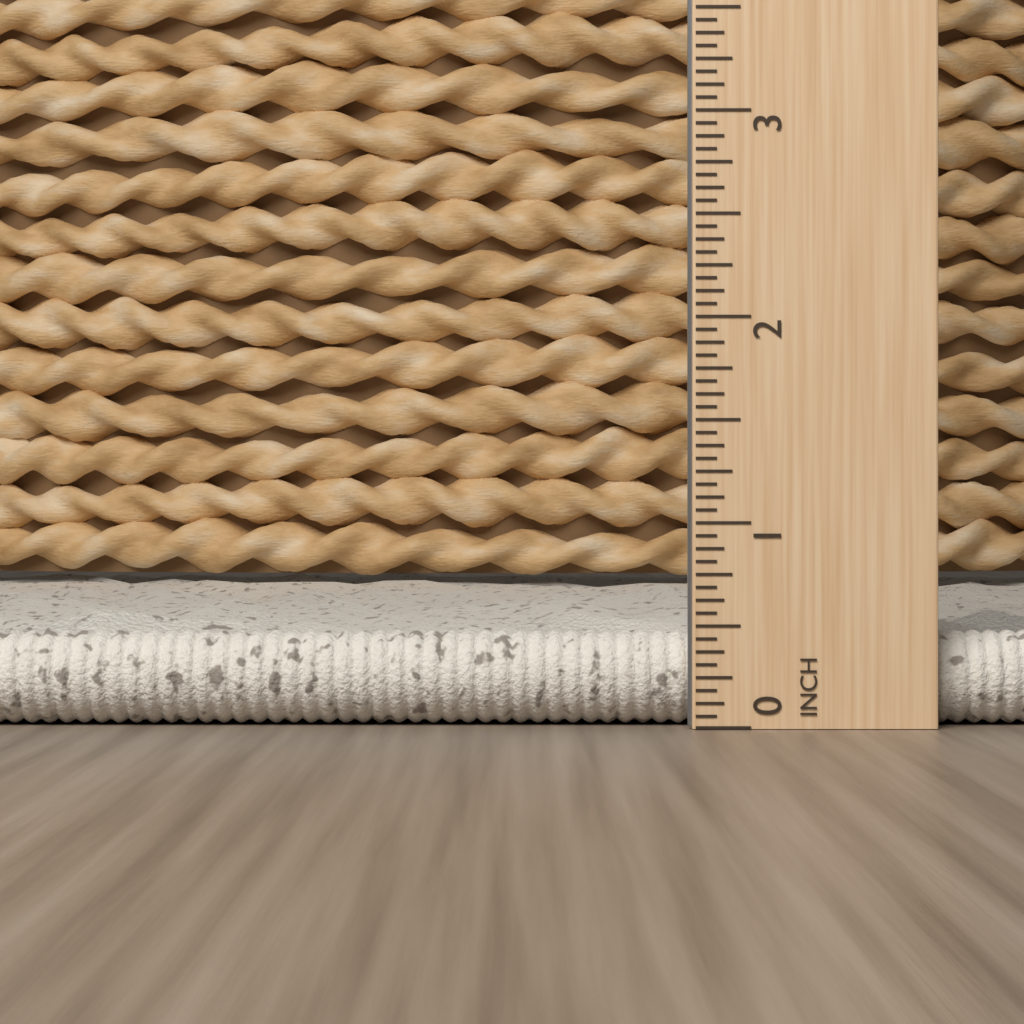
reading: 0.5000 inch
